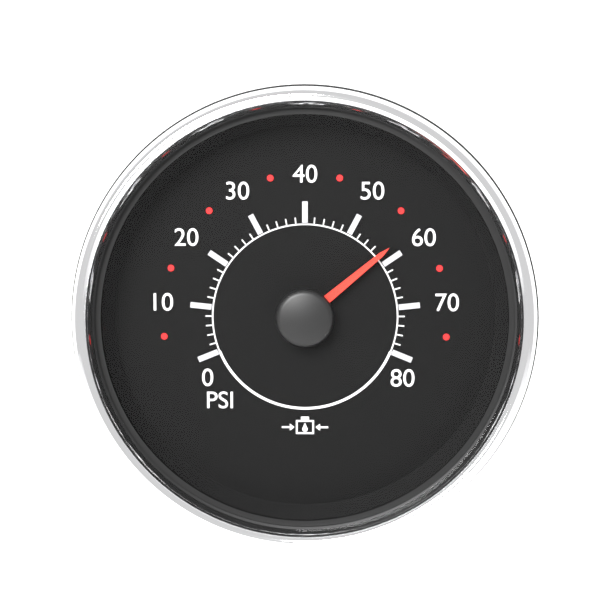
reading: 58 psi
